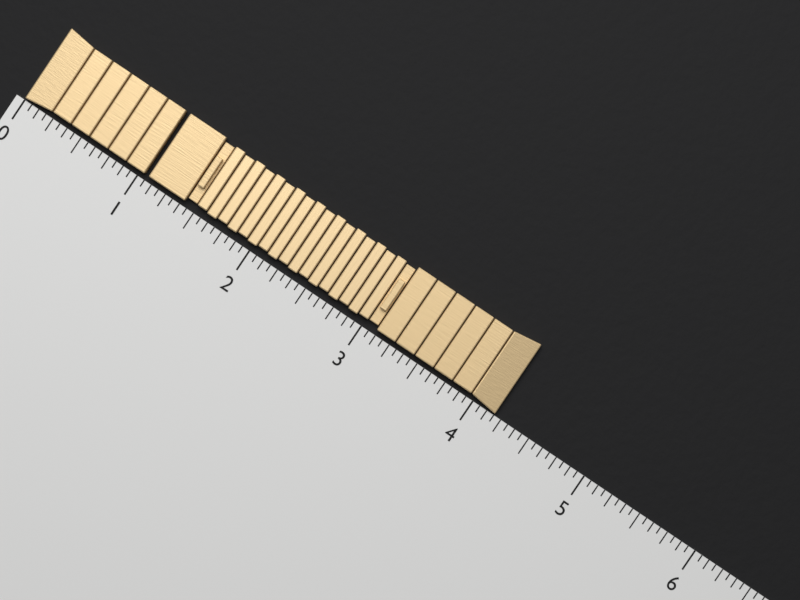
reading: 4.1875 (no unit)
